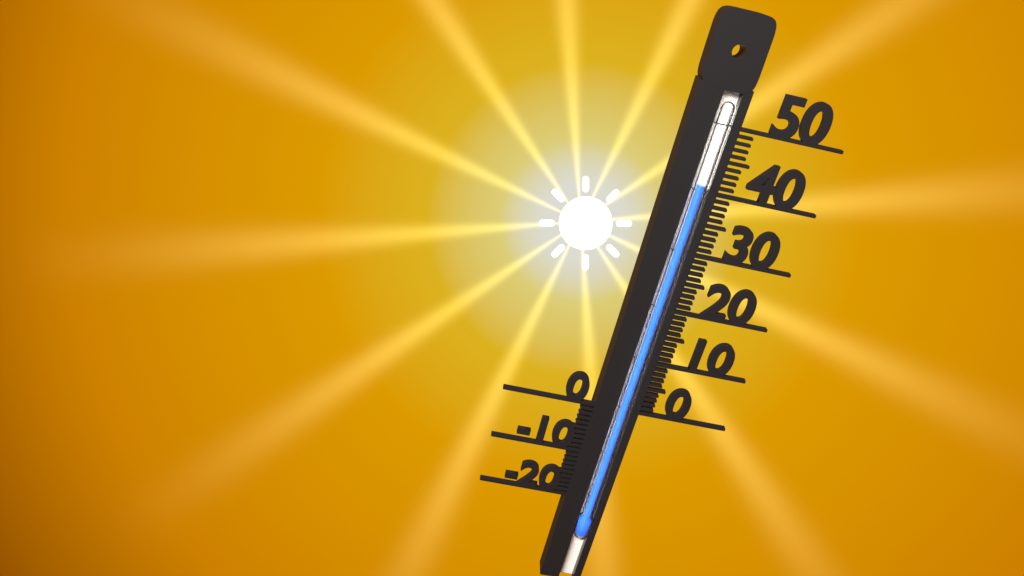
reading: 41 (no unit)
